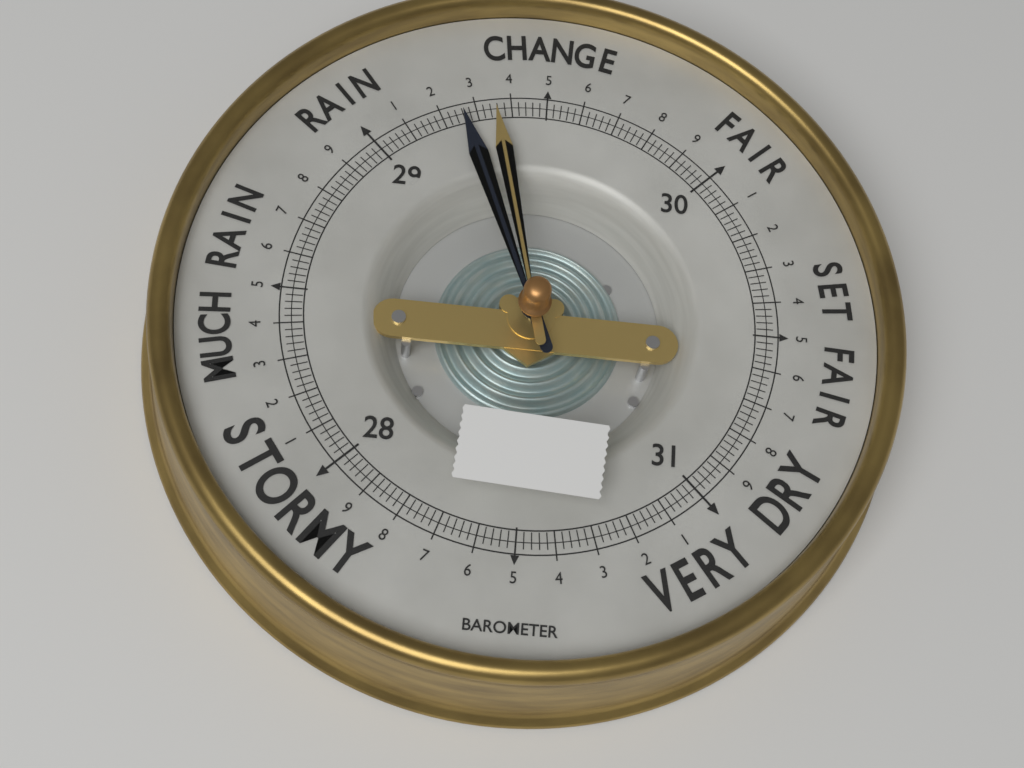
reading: 29.26 (no unit)
